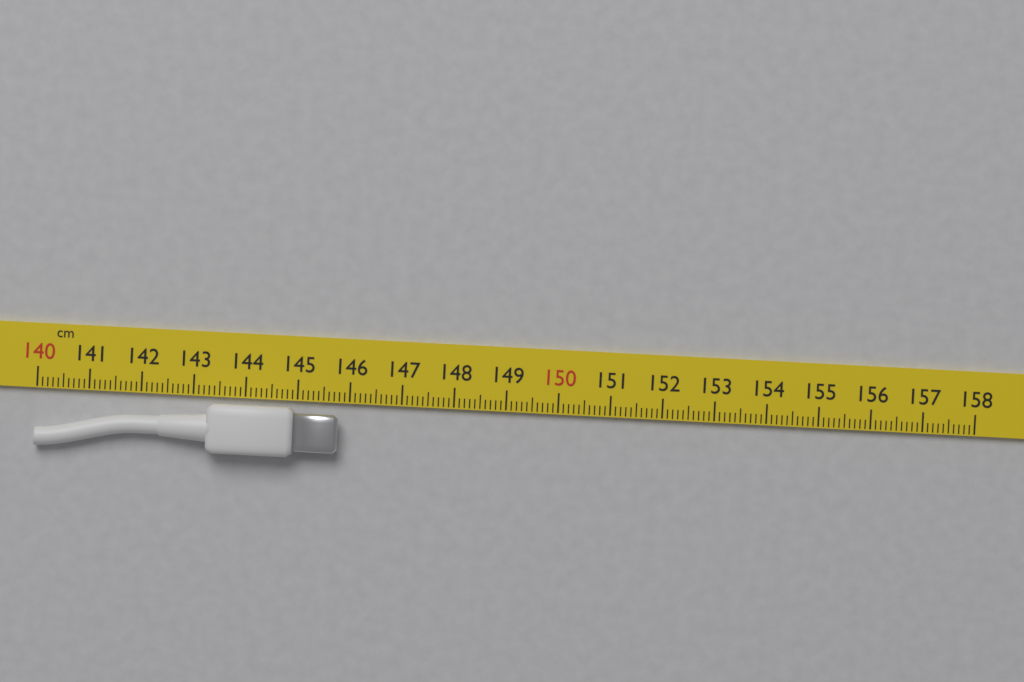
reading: 145.8 cm
